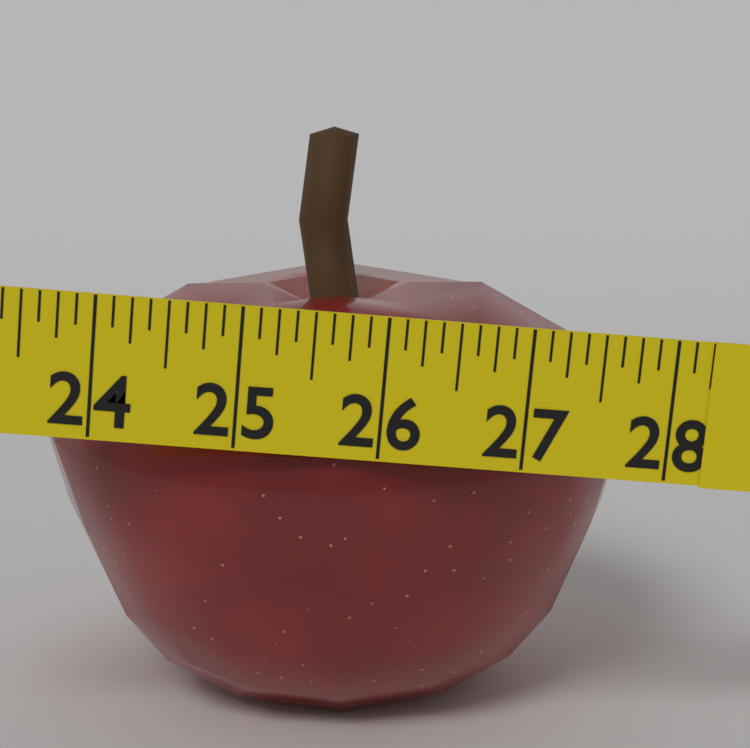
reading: 28.250 in
